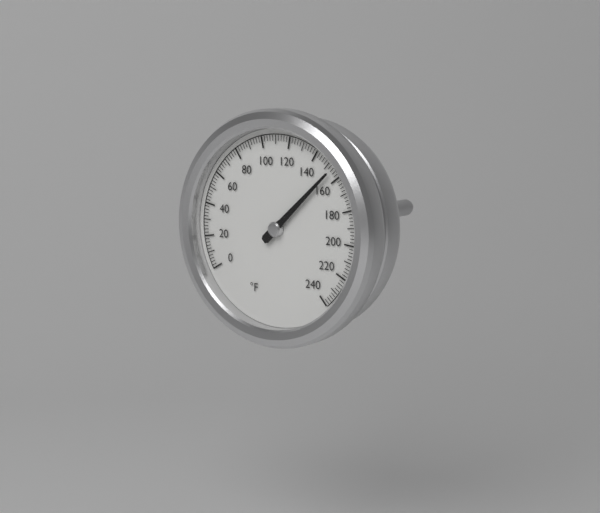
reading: 154 °F
